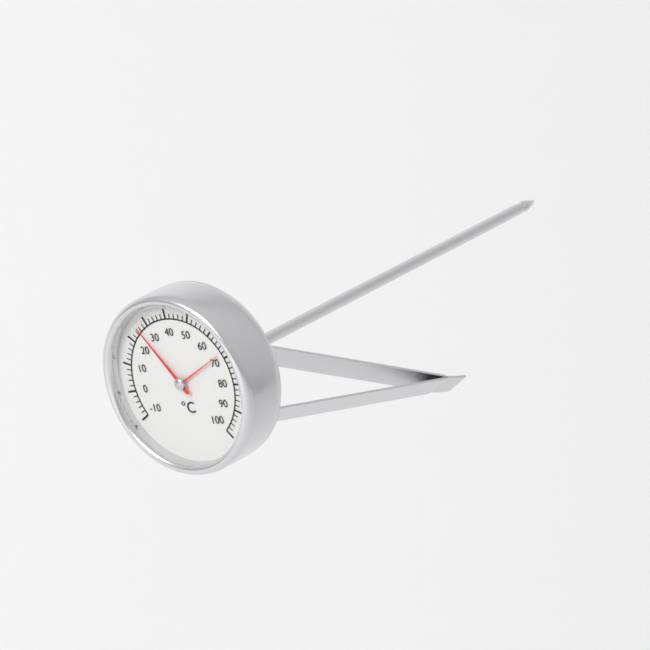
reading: 26 °C
